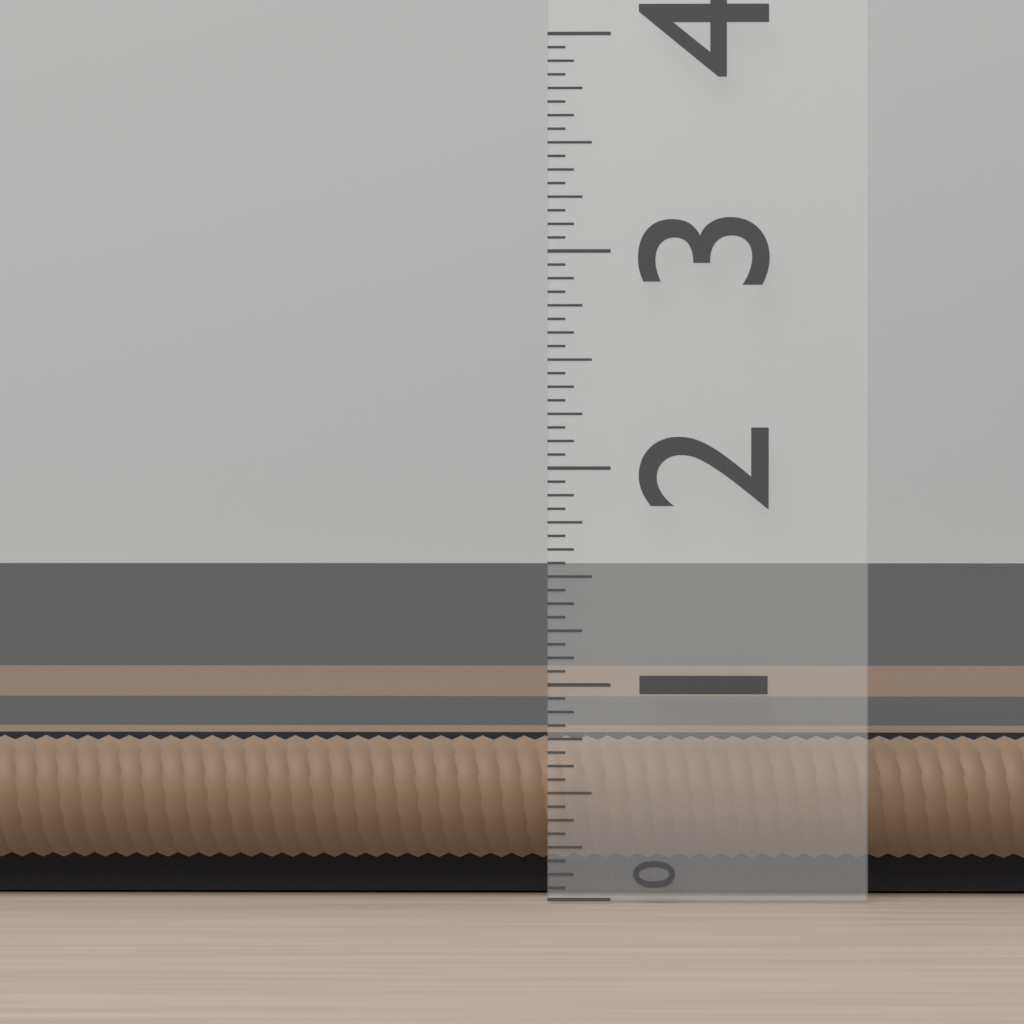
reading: 0.7500 (no unit)
